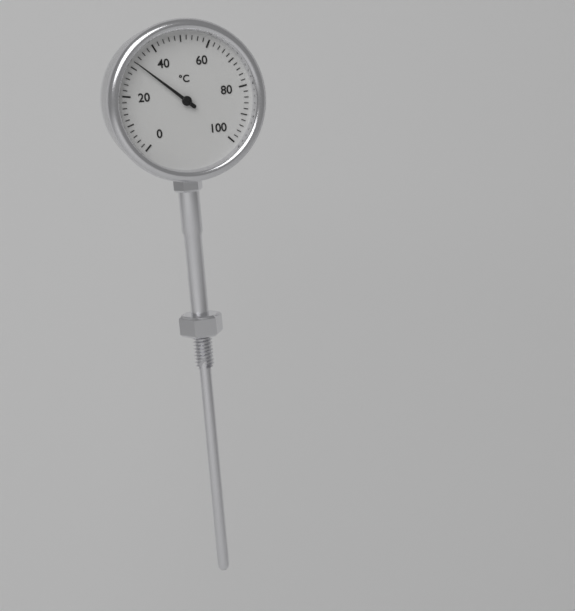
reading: 32 °C
